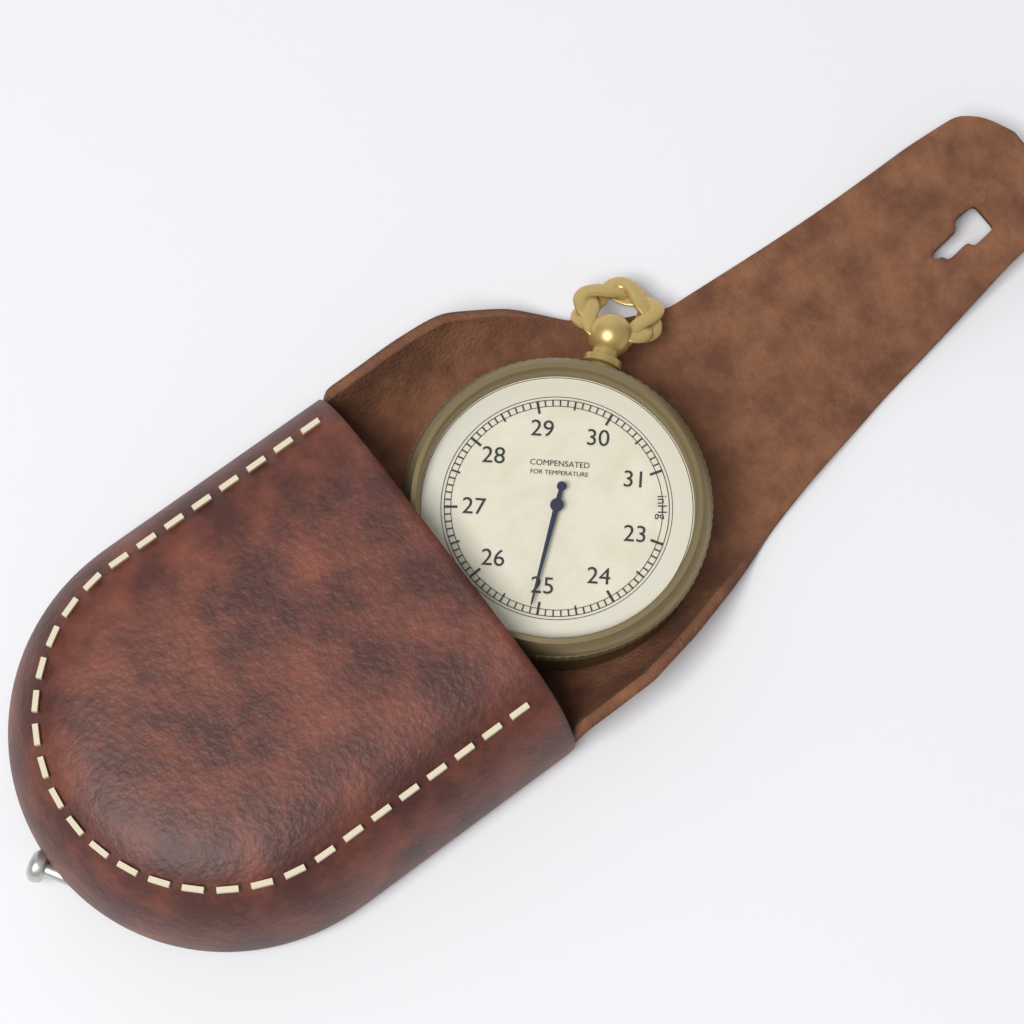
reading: 25.1 inHg
